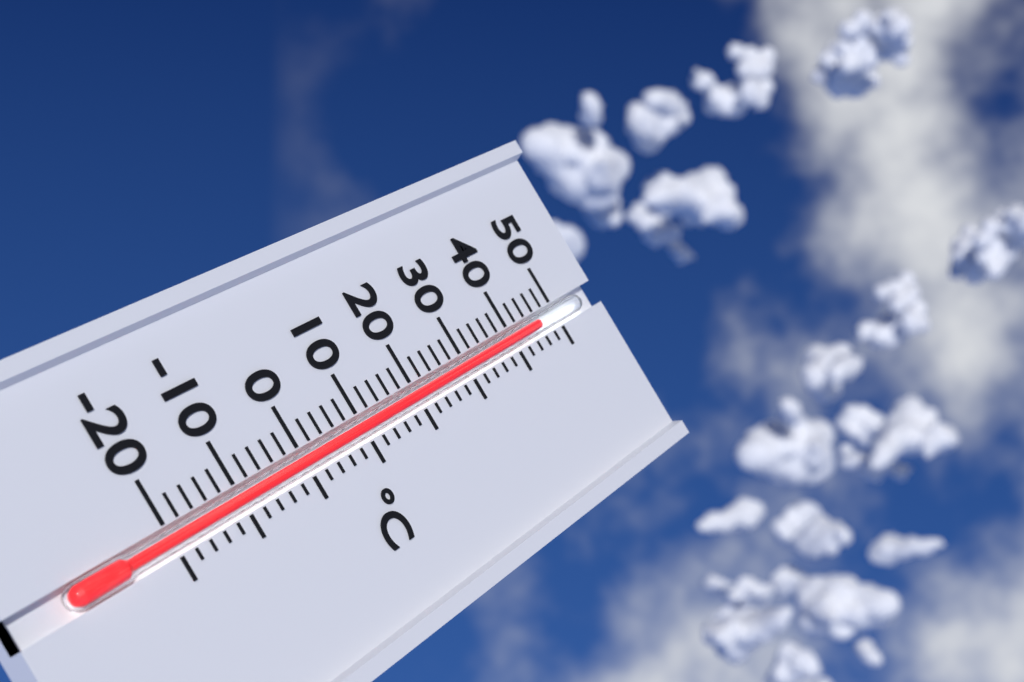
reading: 46 °C
